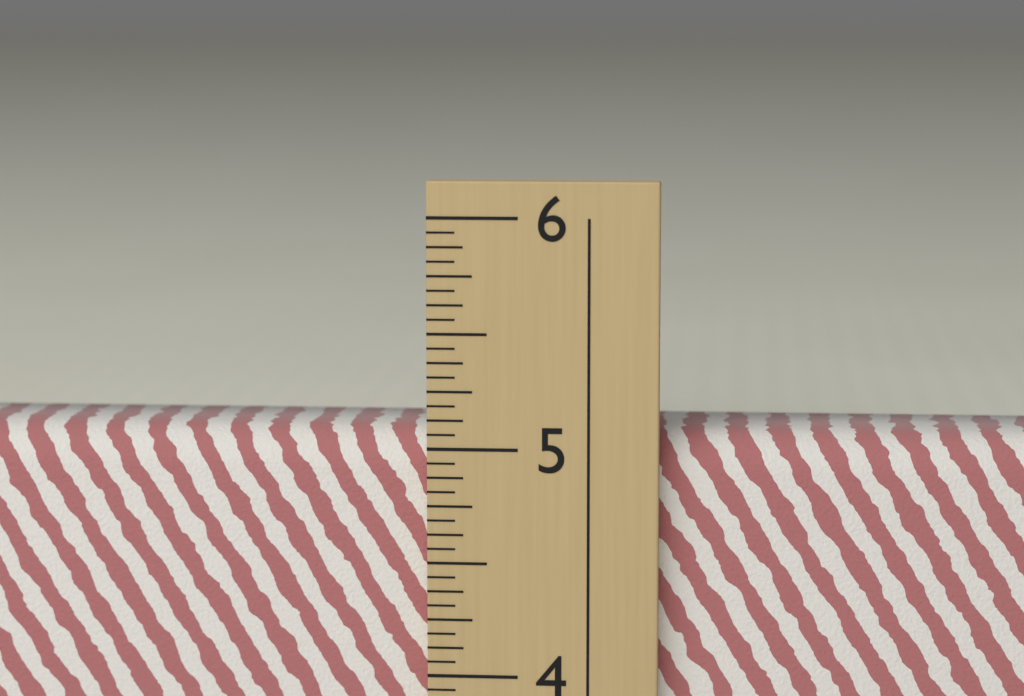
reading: 5.0625 in
